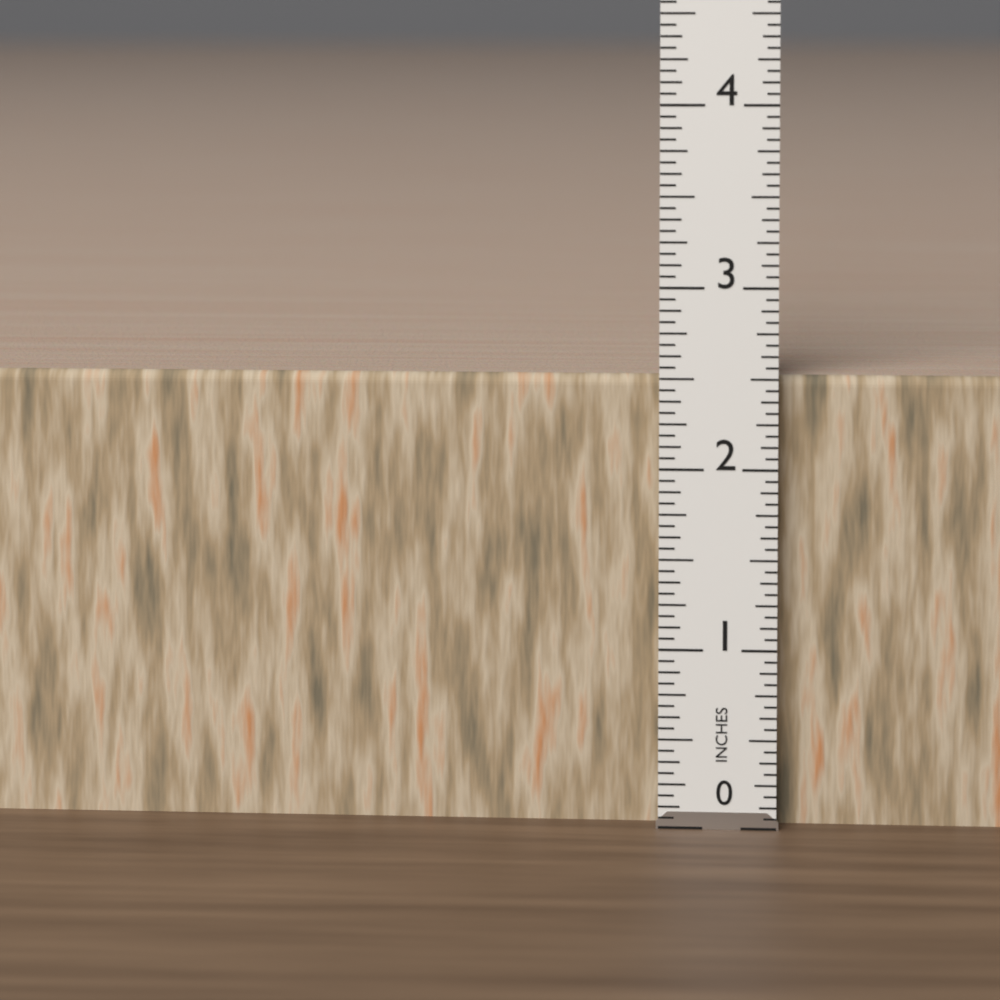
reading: 2.5000 in
